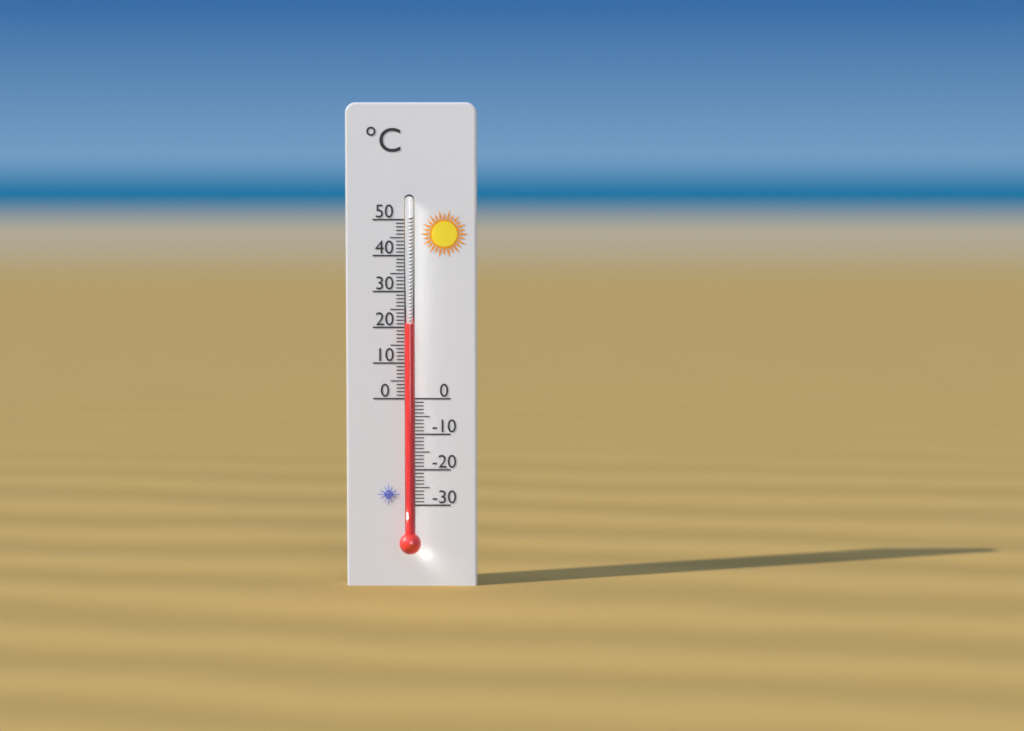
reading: 21 °C
